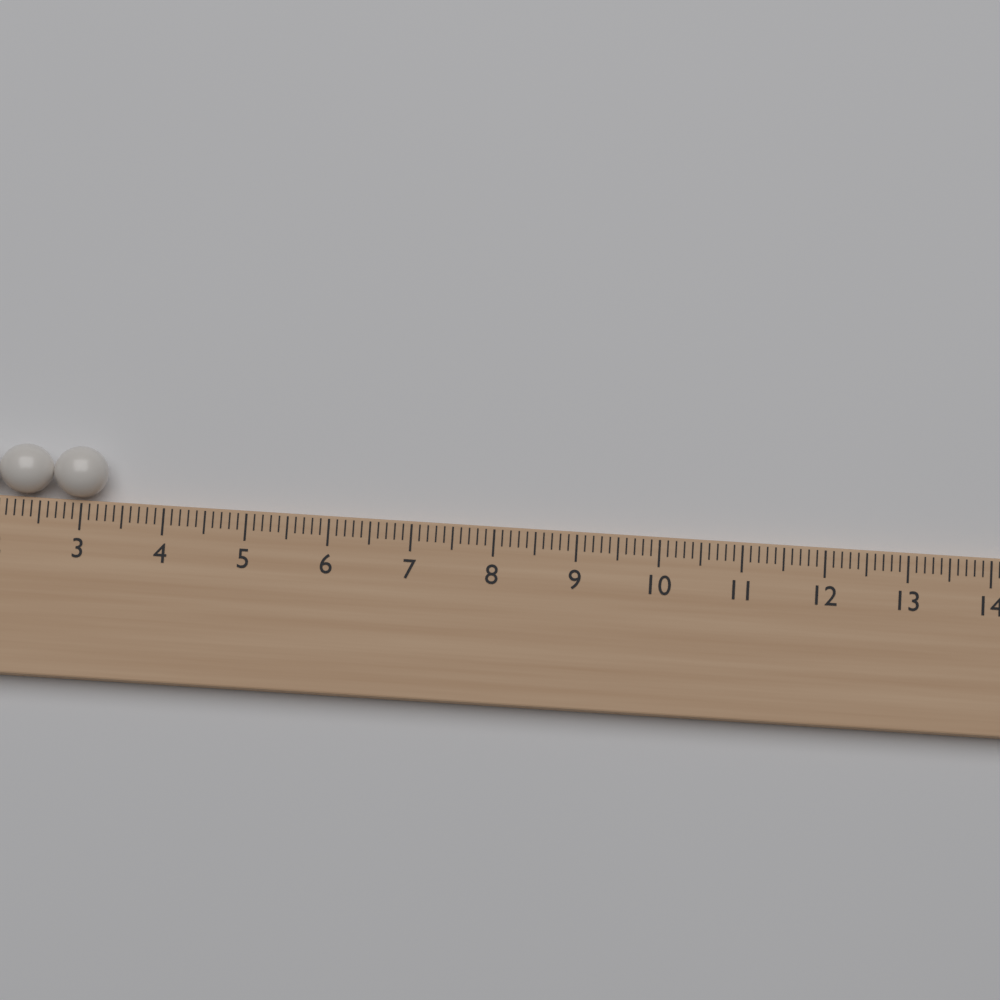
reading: 3.3 (no unit)
